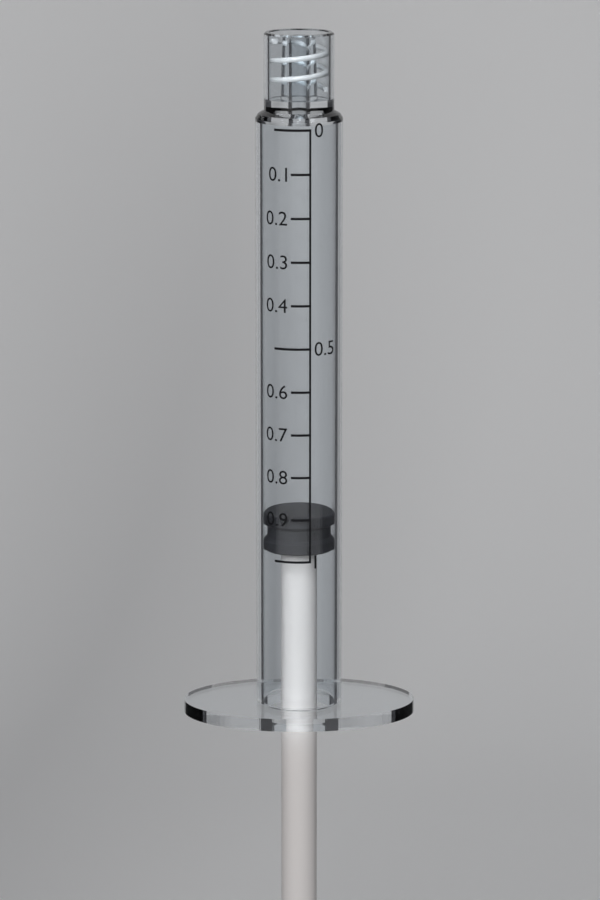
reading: 0.9 (no unit)
